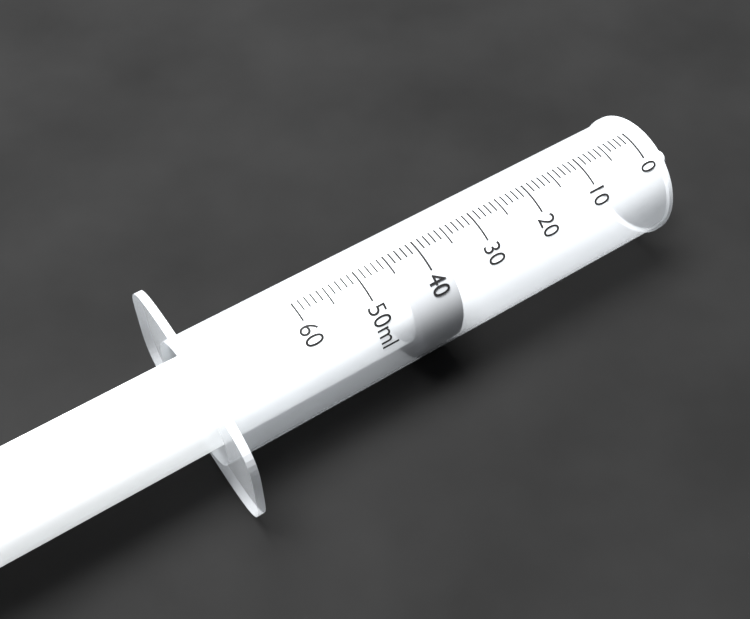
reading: 37 ml
